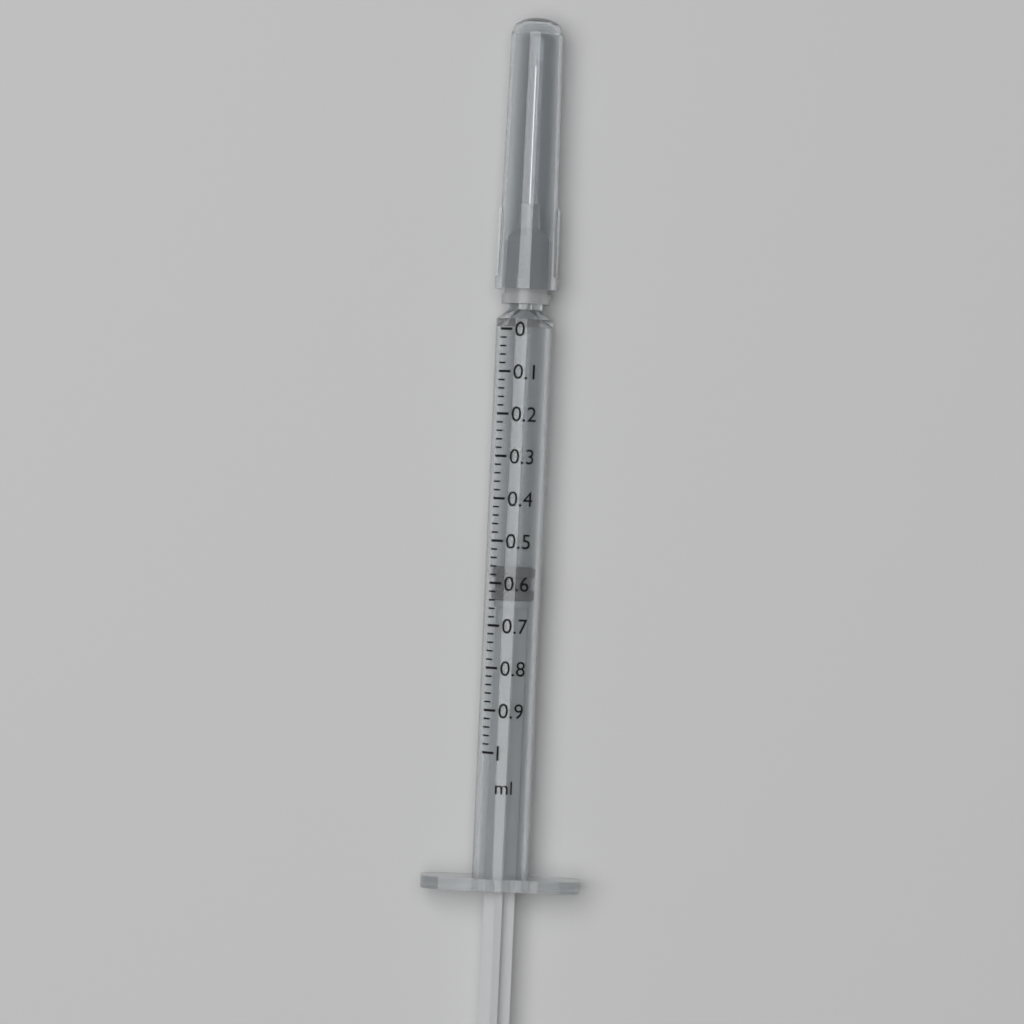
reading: 0.56 ml
